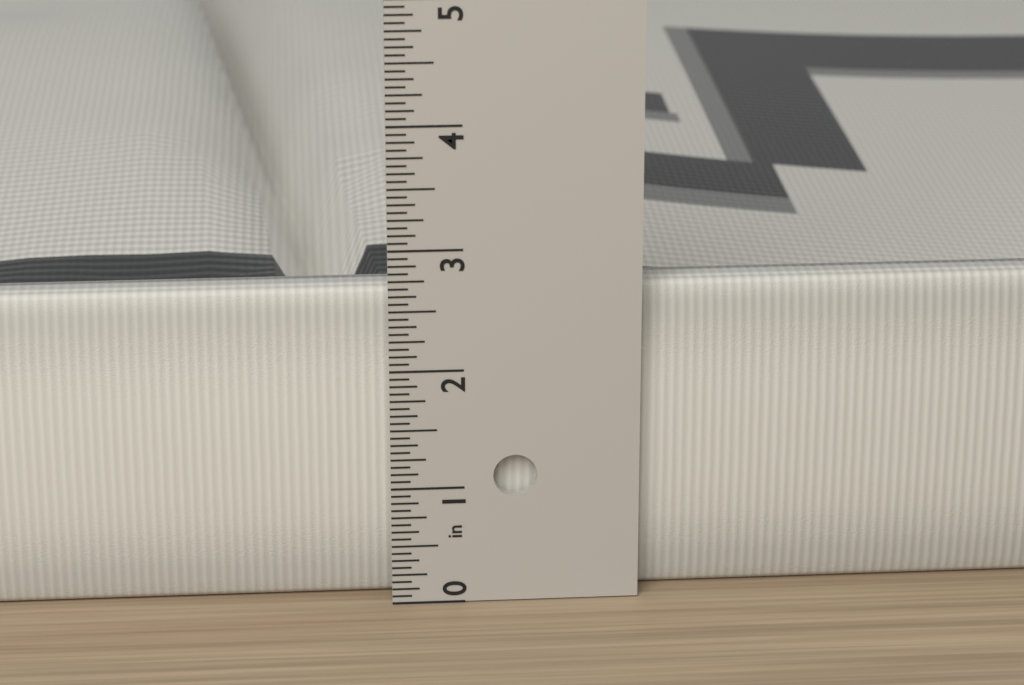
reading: 2.6250 in
